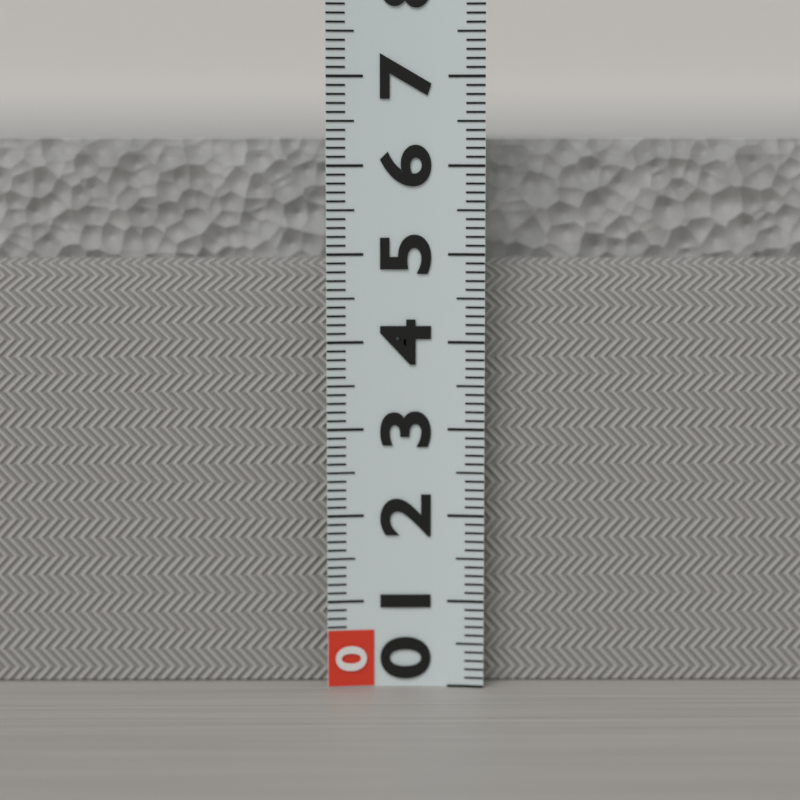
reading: 6.3 (no unit)
